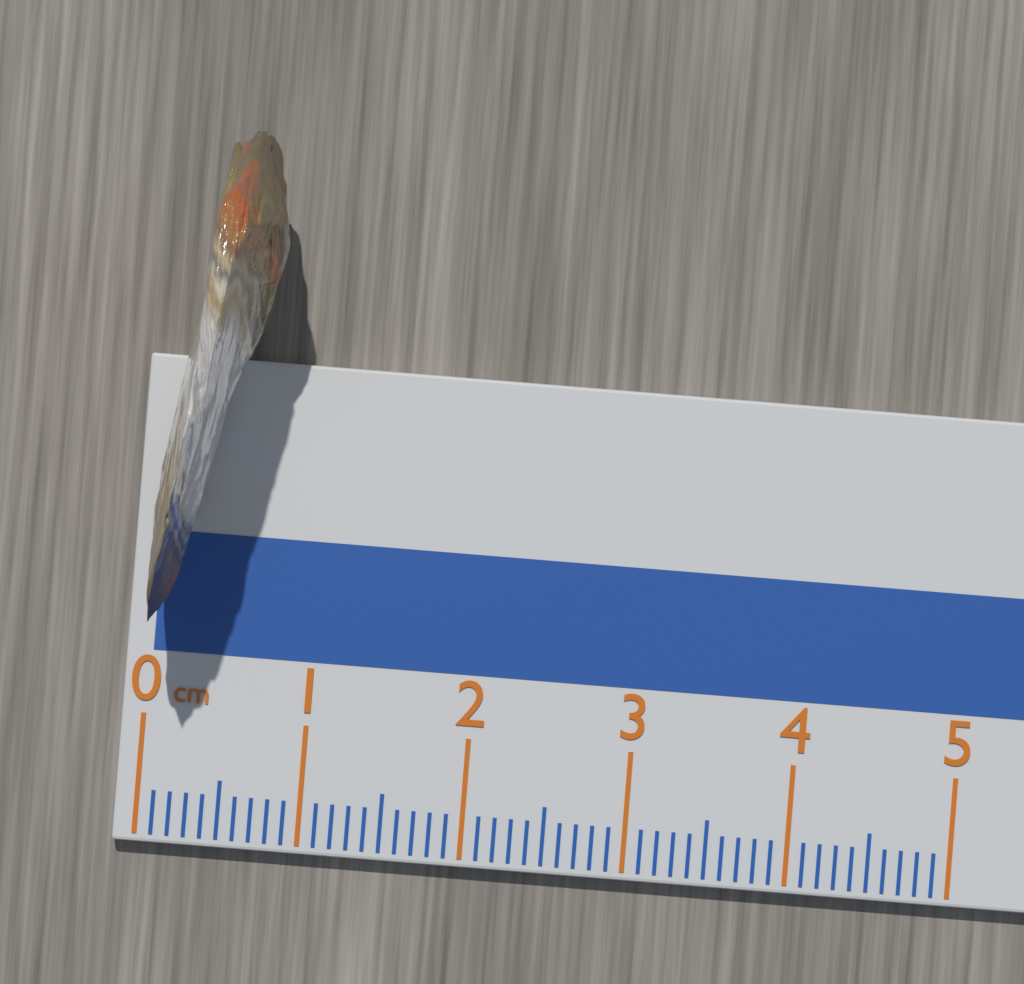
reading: 0.7 cm
